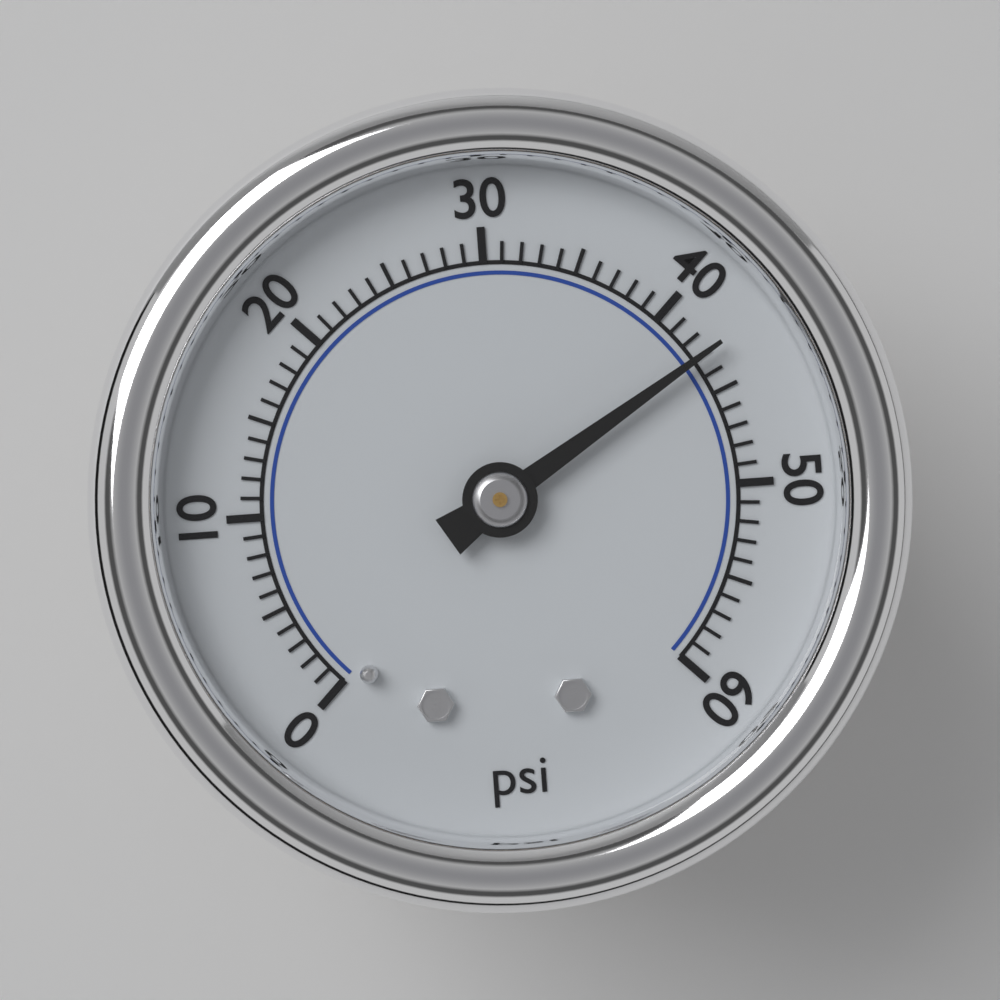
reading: 43 psi
